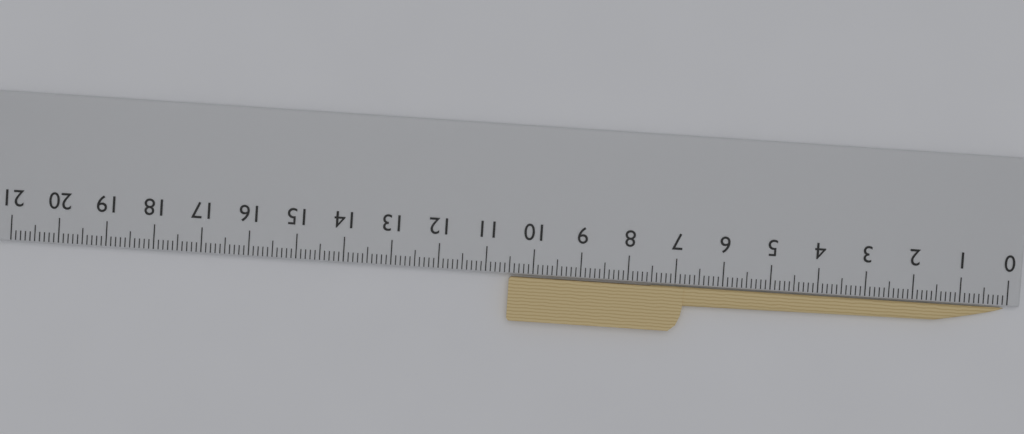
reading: 10.5 cm
